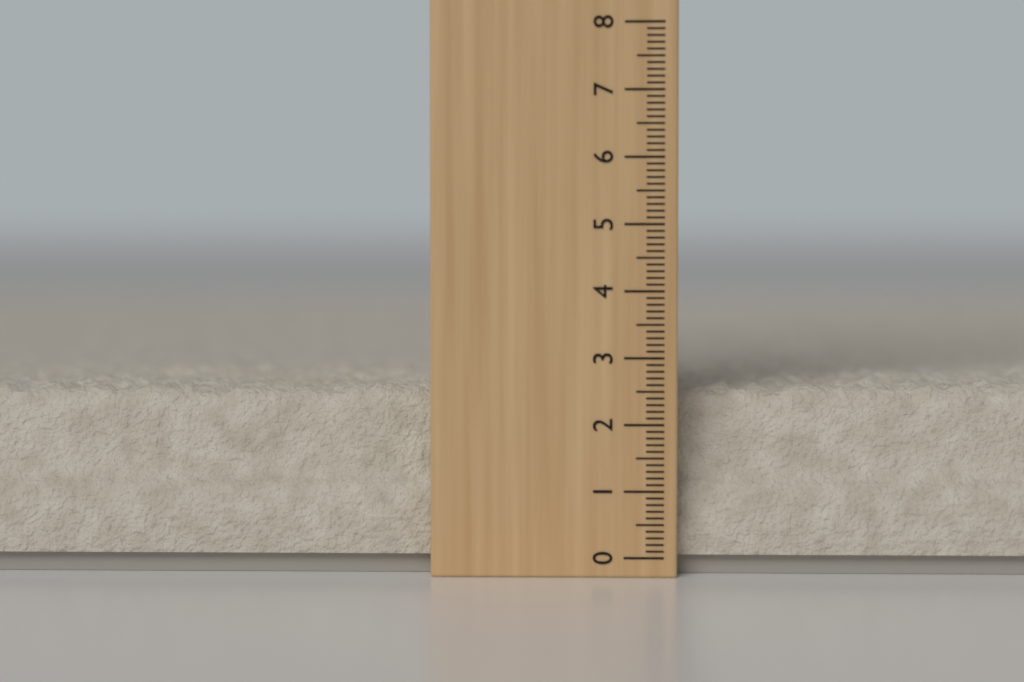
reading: 2.6 (no unit)
